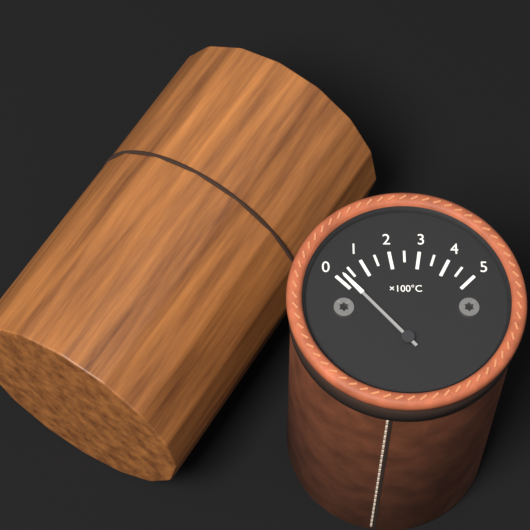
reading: 20 °C
